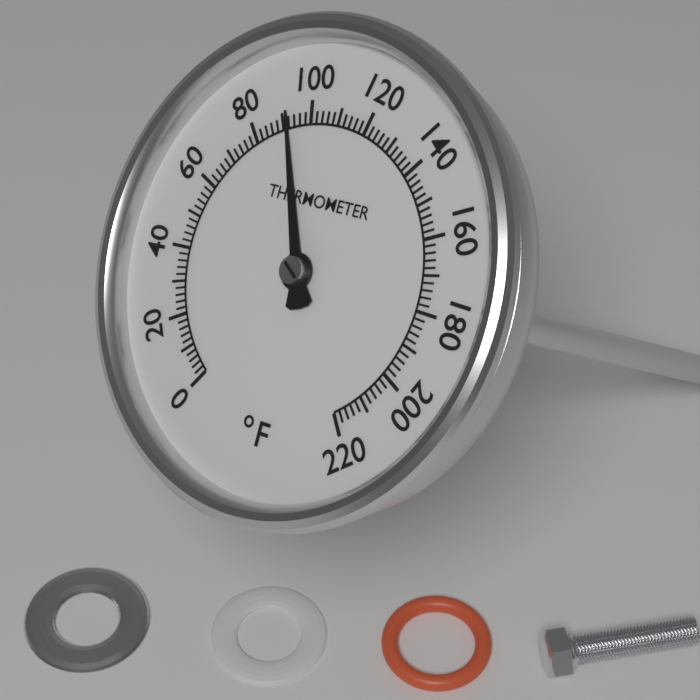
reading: 92 °F
